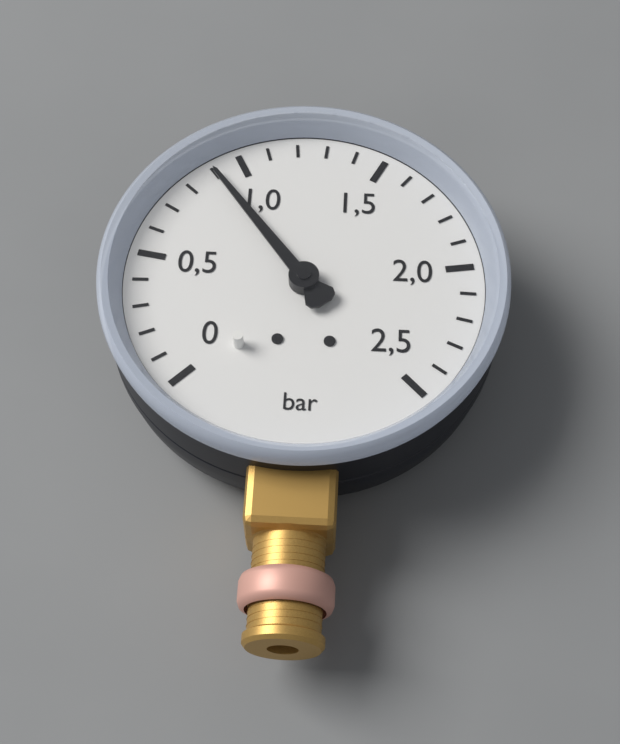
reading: 0.9 bar
